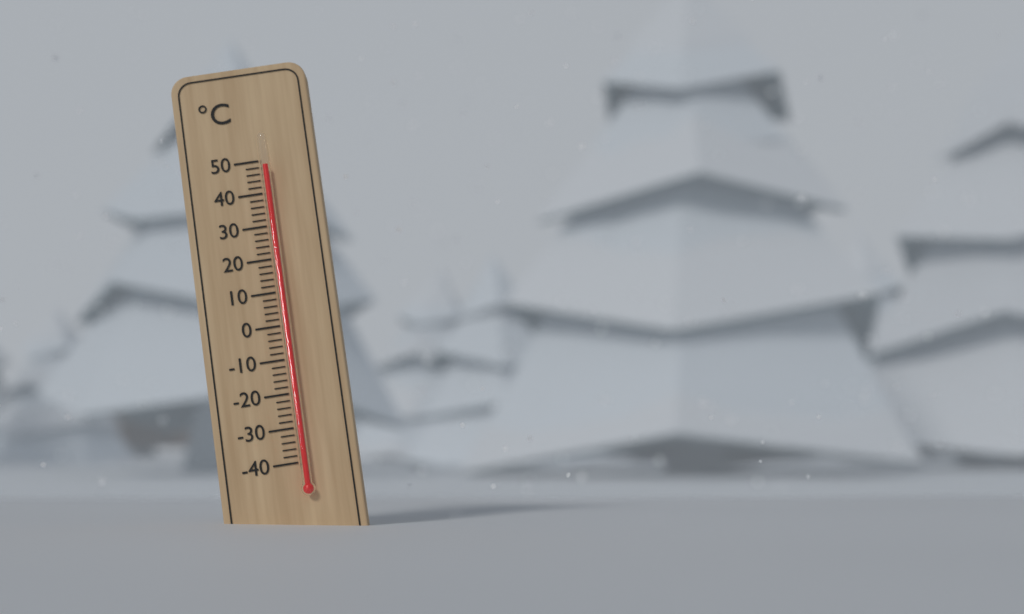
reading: 48 °C
